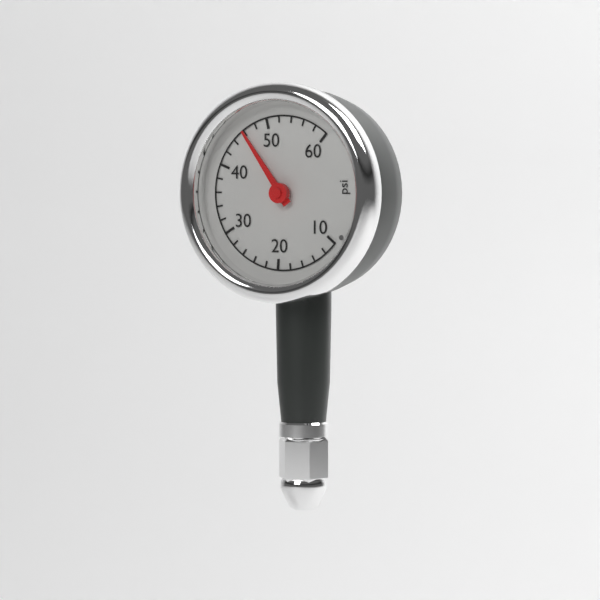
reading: 46 psi
